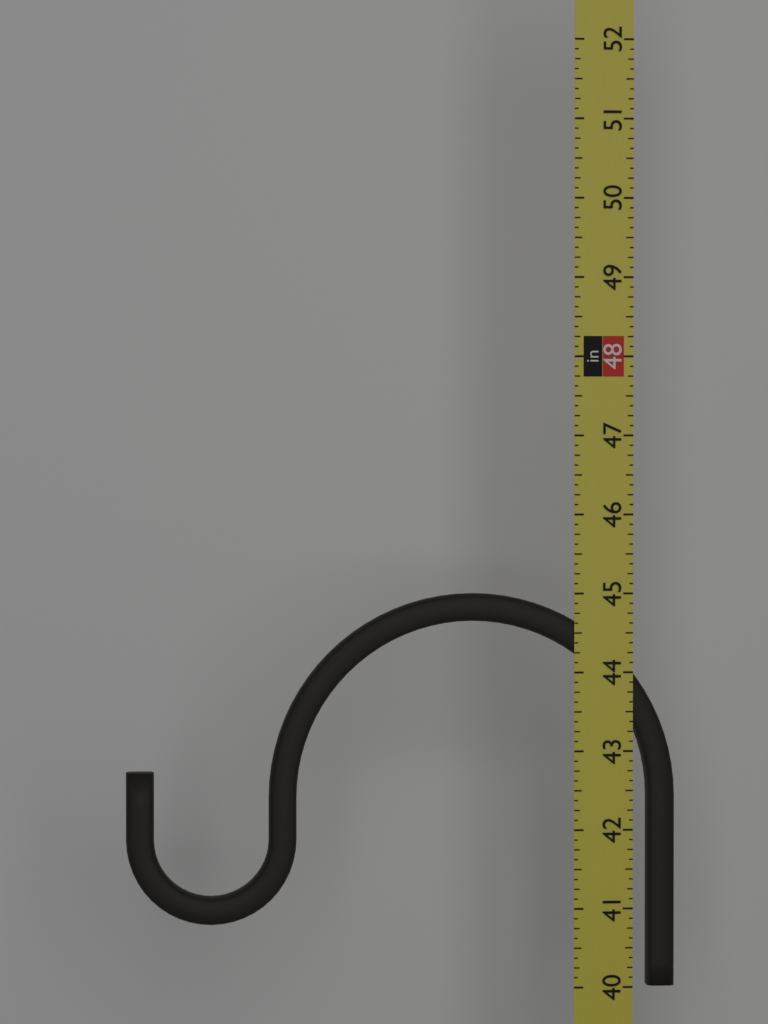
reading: 45.000 in
